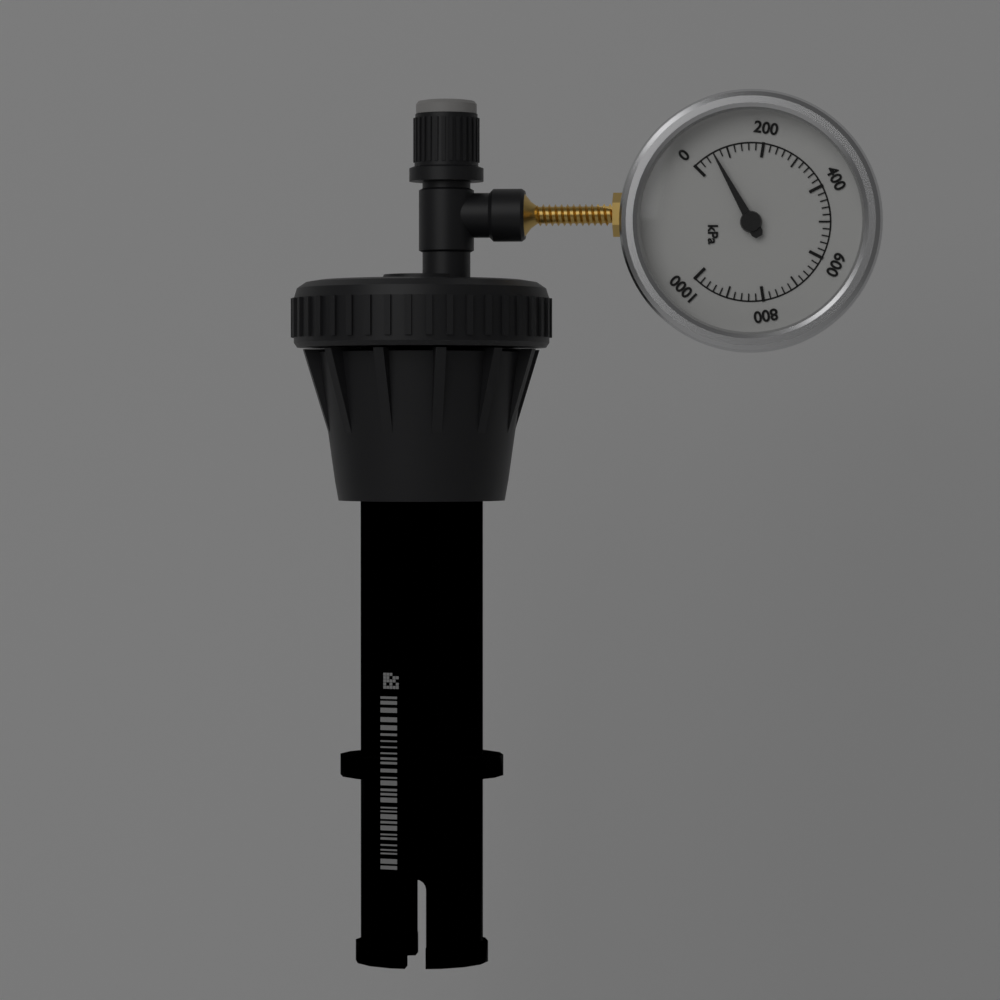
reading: 60 kPa
